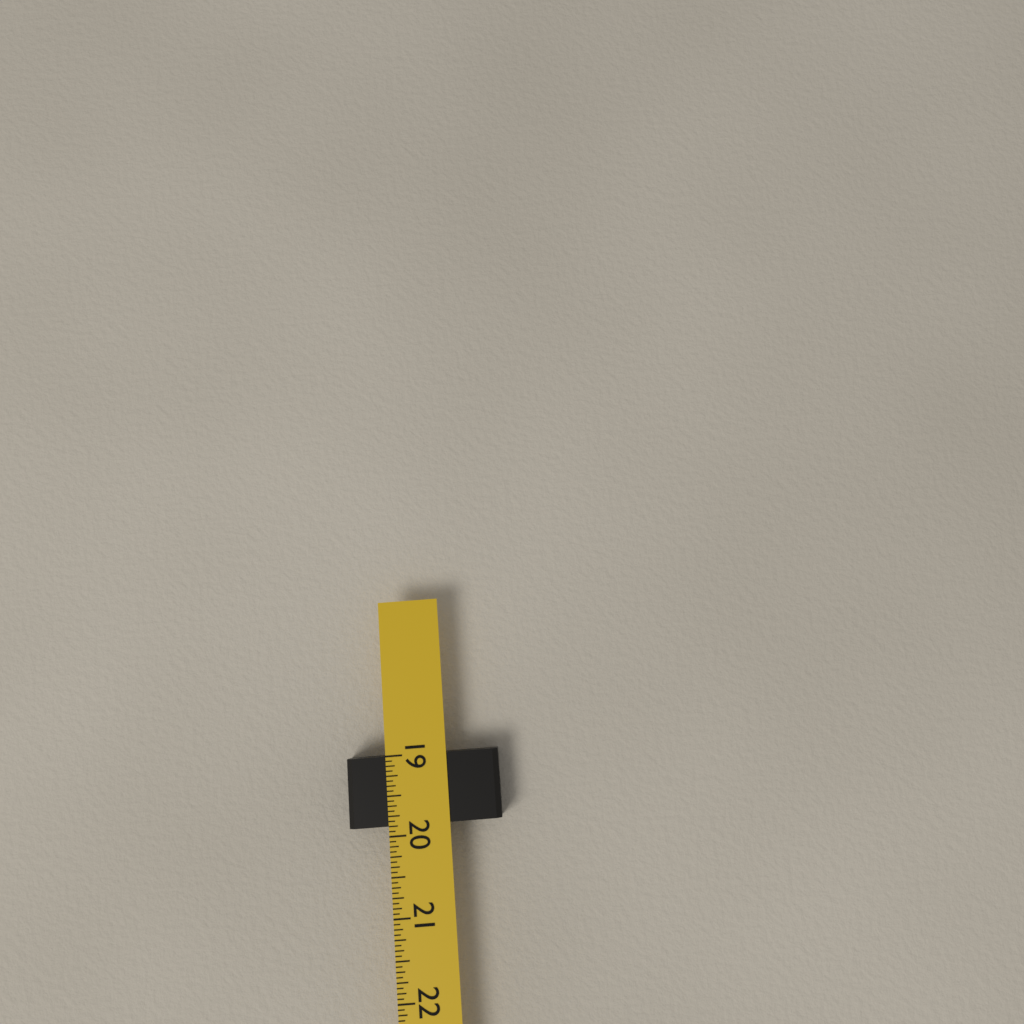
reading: 19.8750 in
